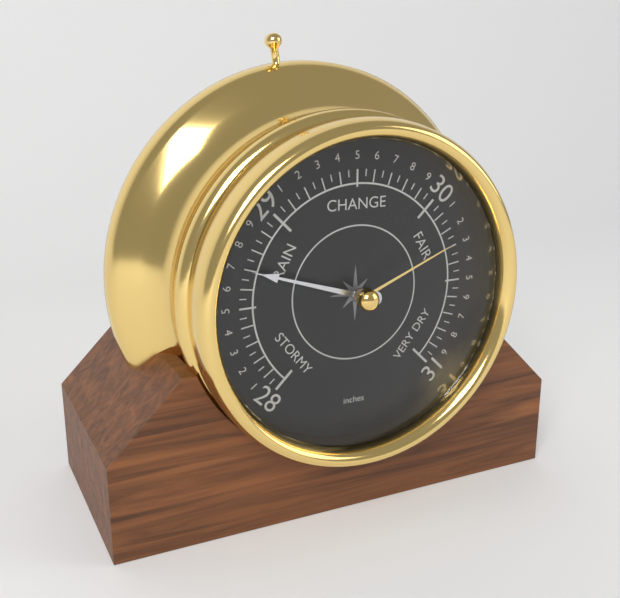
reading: 28.70 inches
